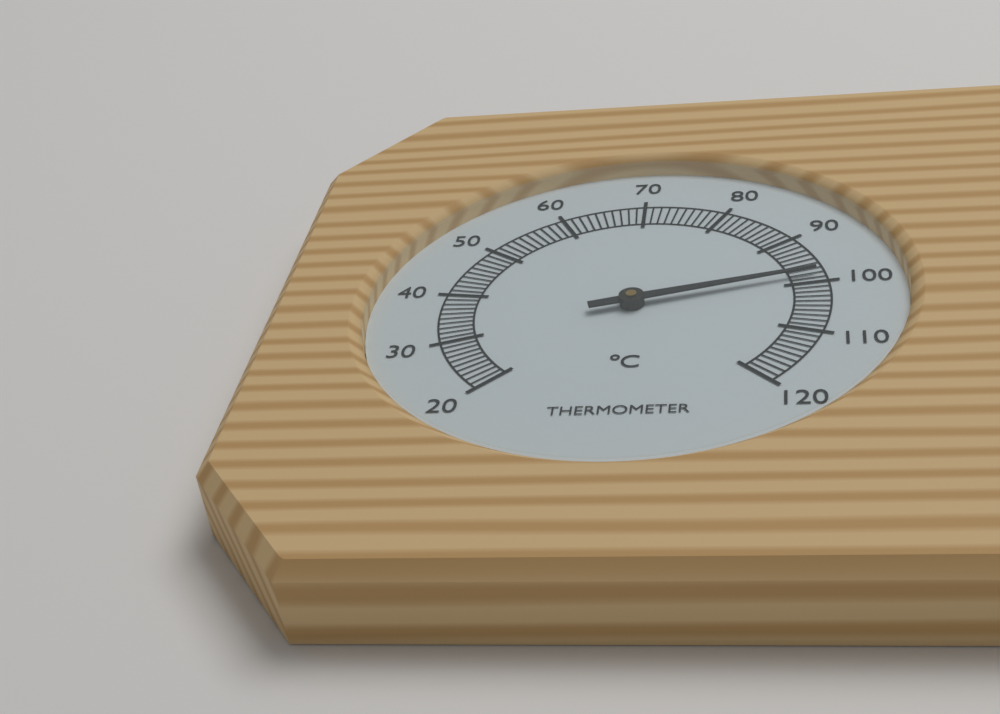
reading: 98 °C
